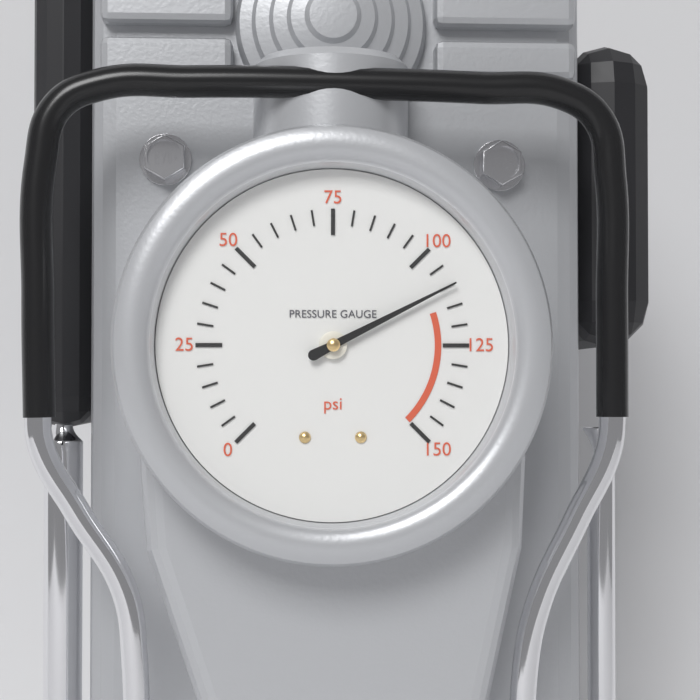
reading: 110 psi
